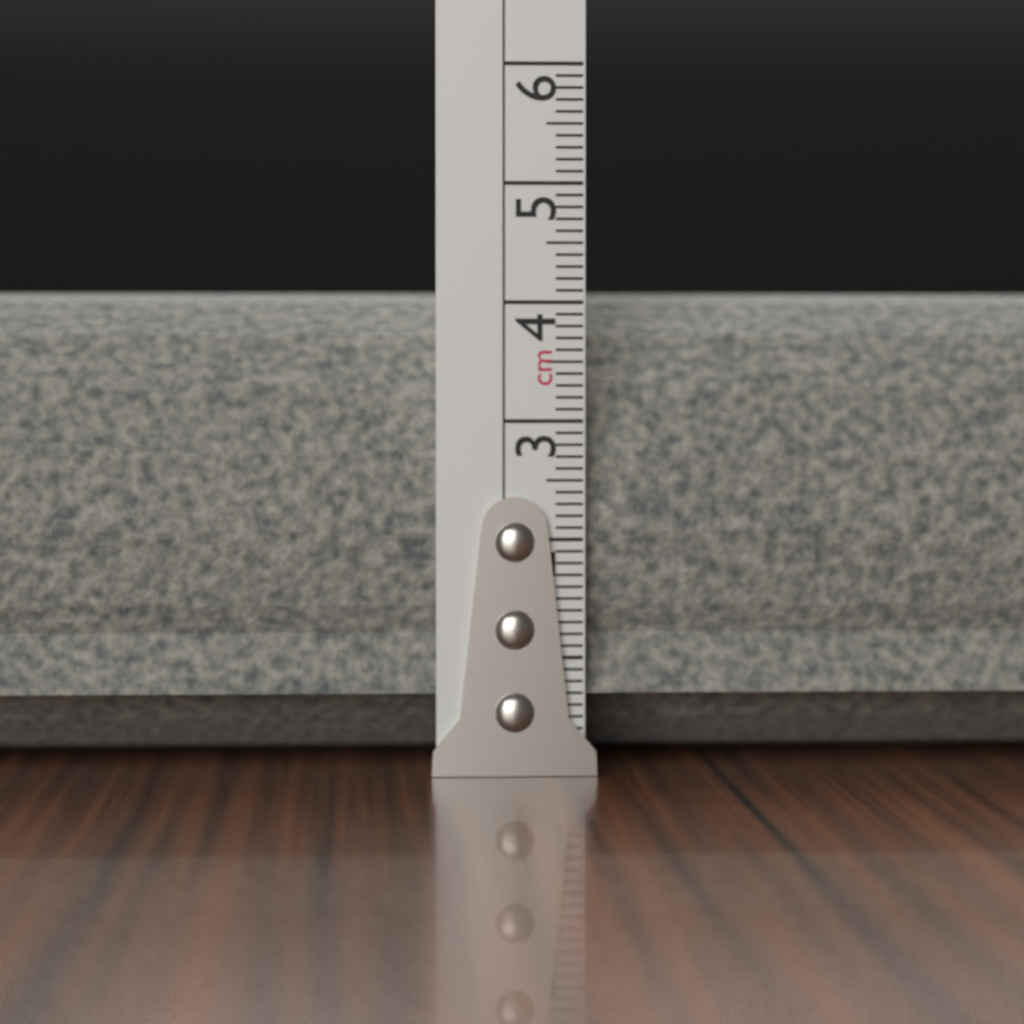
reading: 4.3 cm
